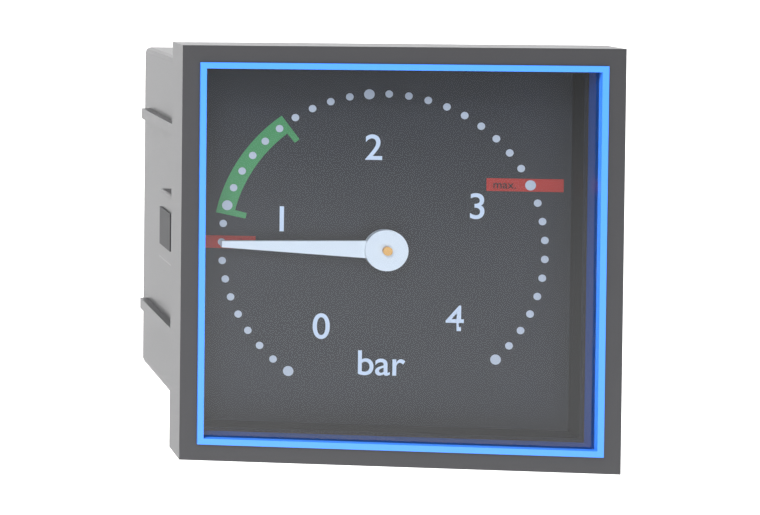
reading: 0.8 bar
